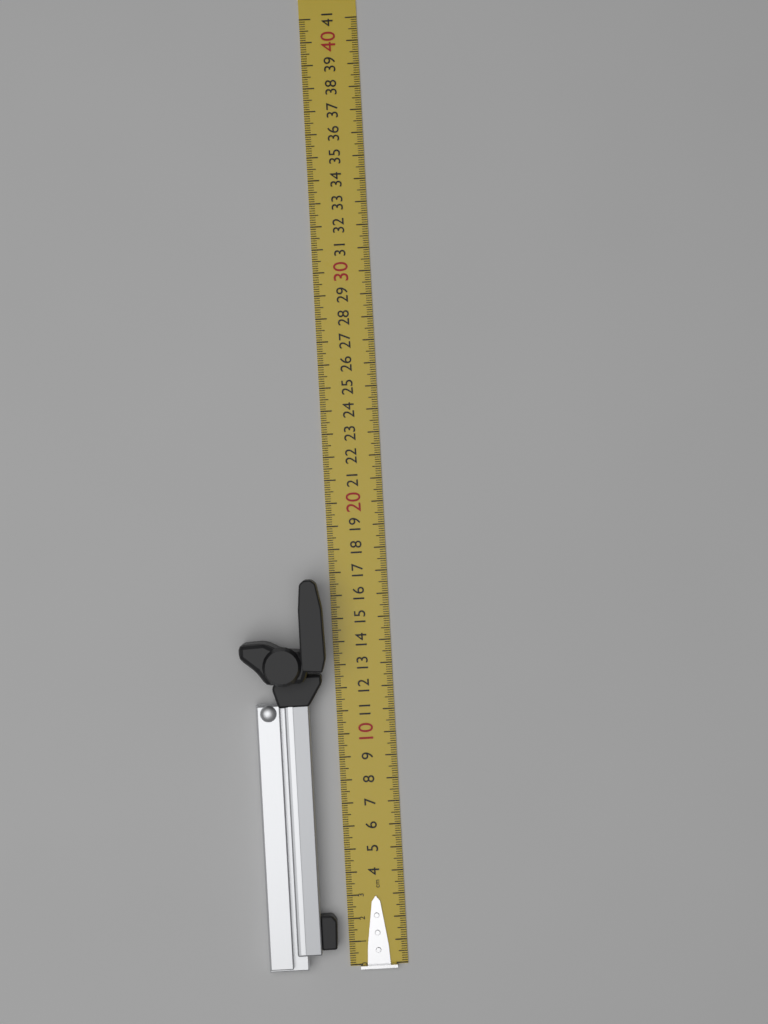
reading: 16.8 cm
